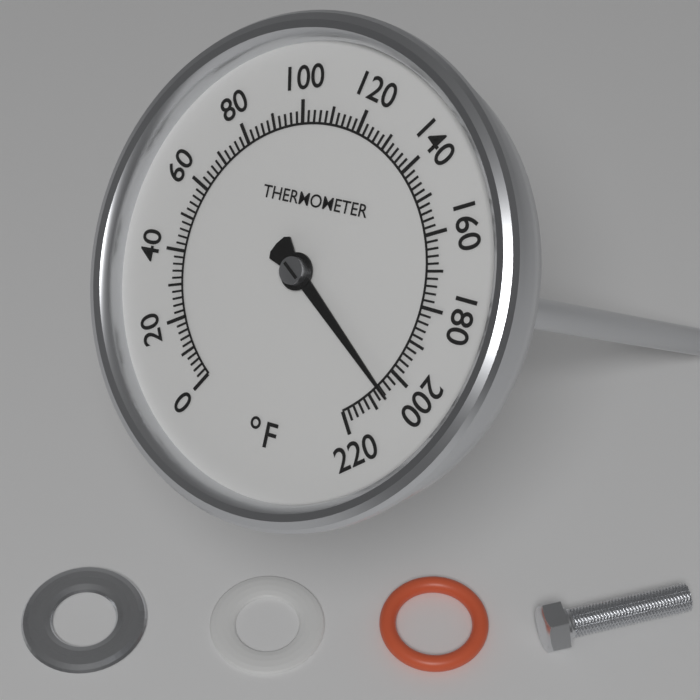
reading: 206 °F
